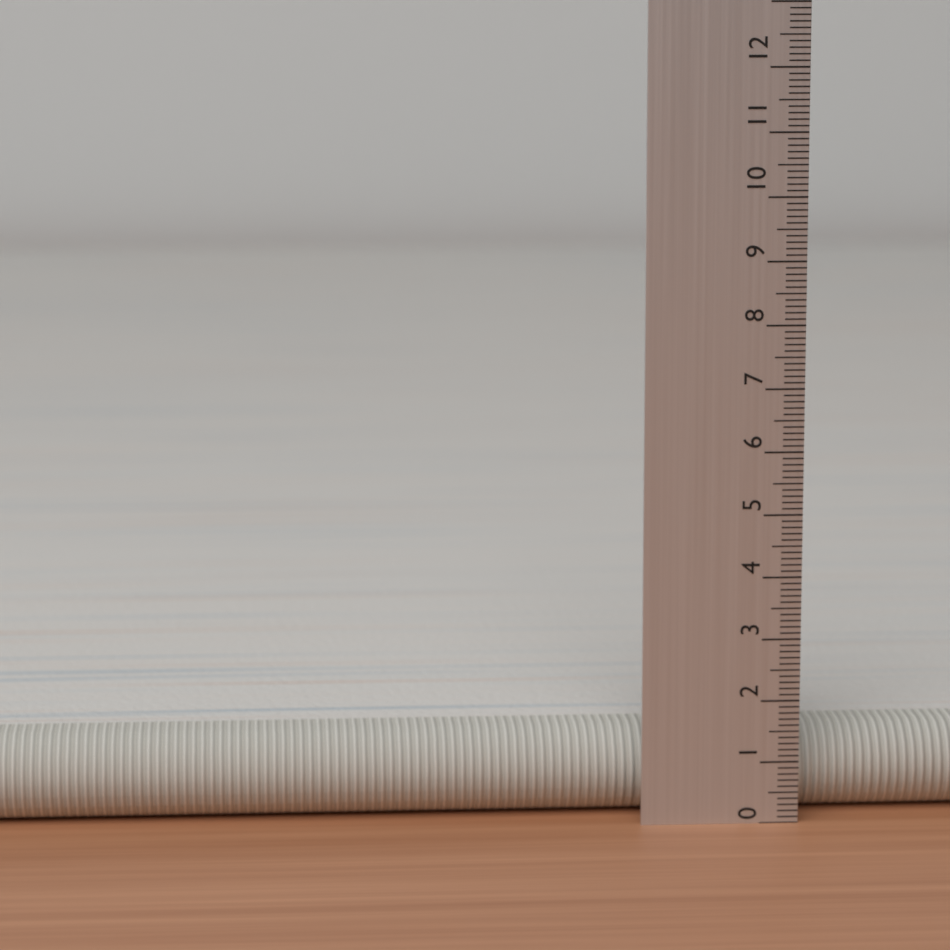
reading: 1.4 (no unit)
